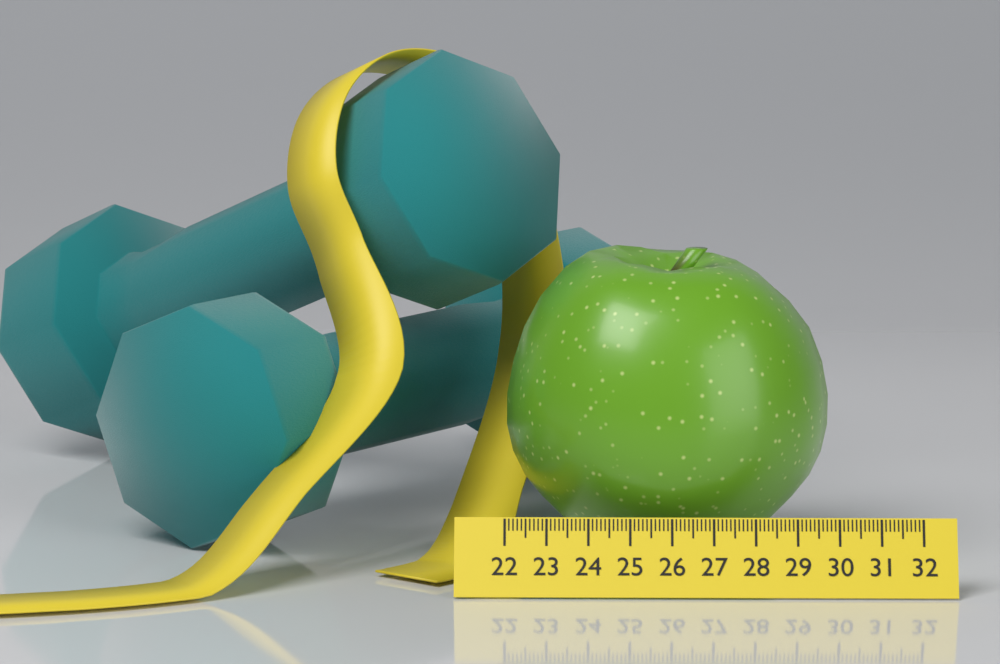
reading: 29.9 (no unit)
